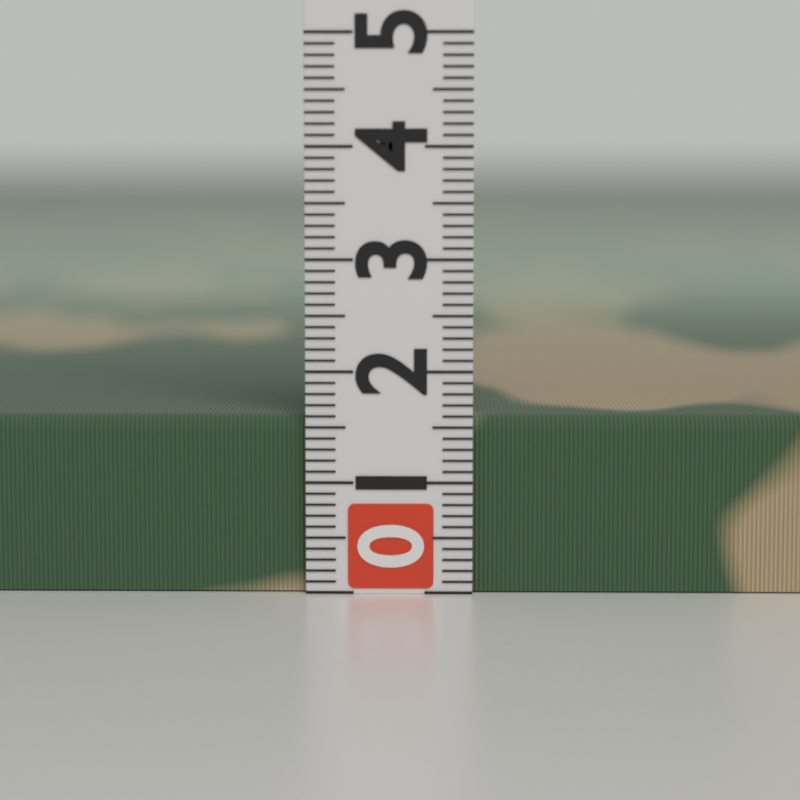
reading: 1.6 (no unit)
